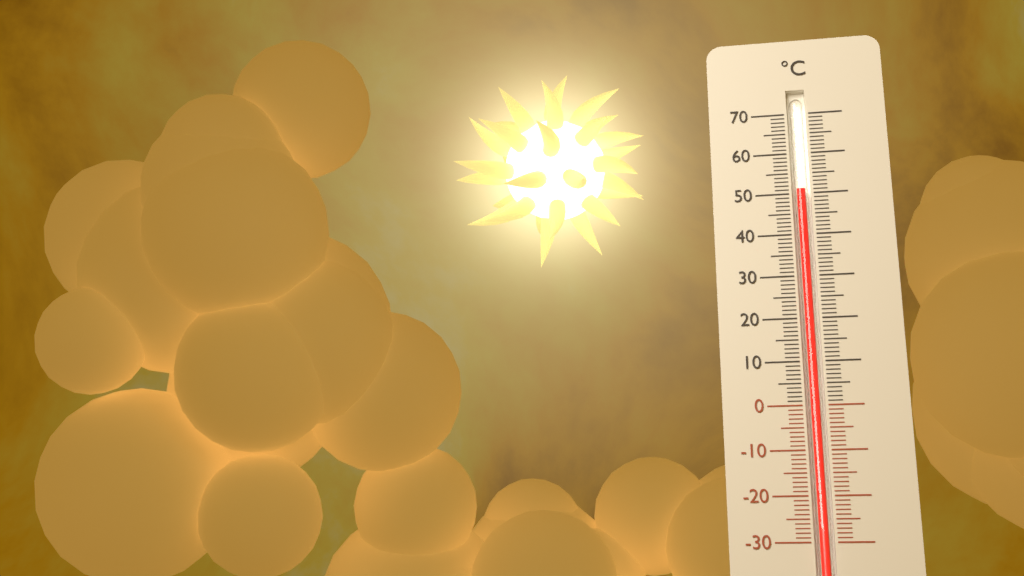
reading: 51 °C
